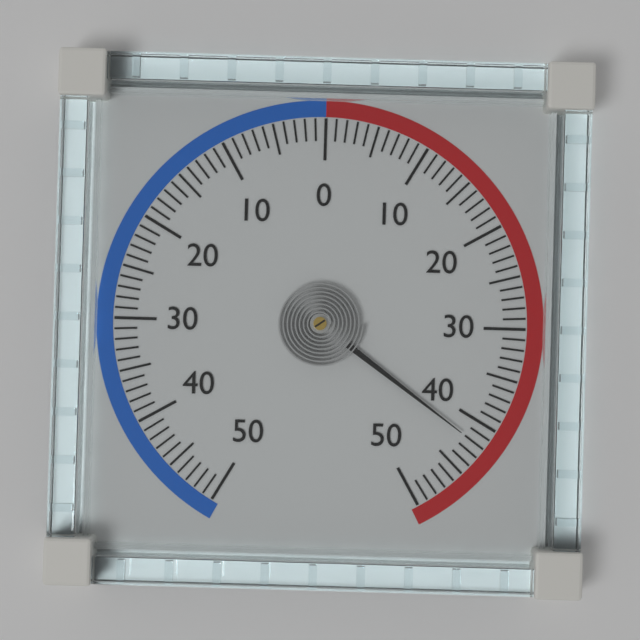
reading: 42 (no unit)
